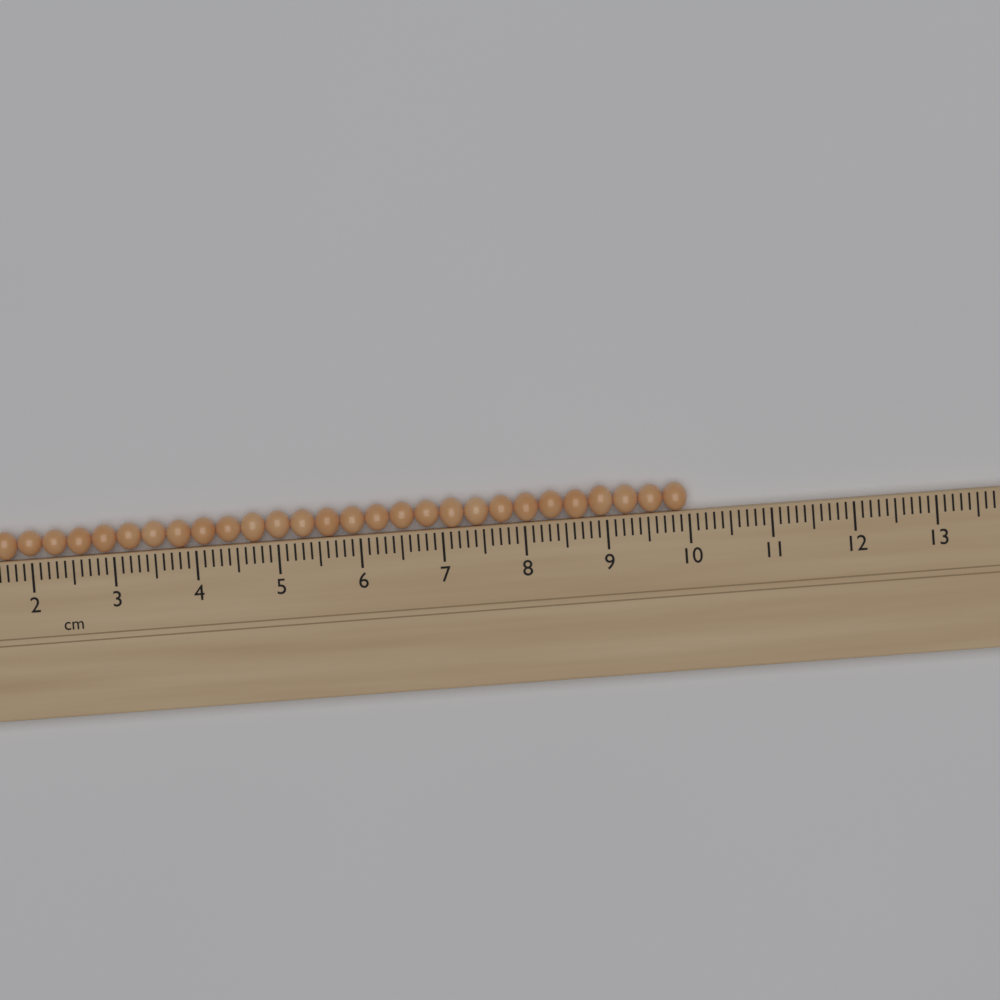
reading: 10.0 cm
